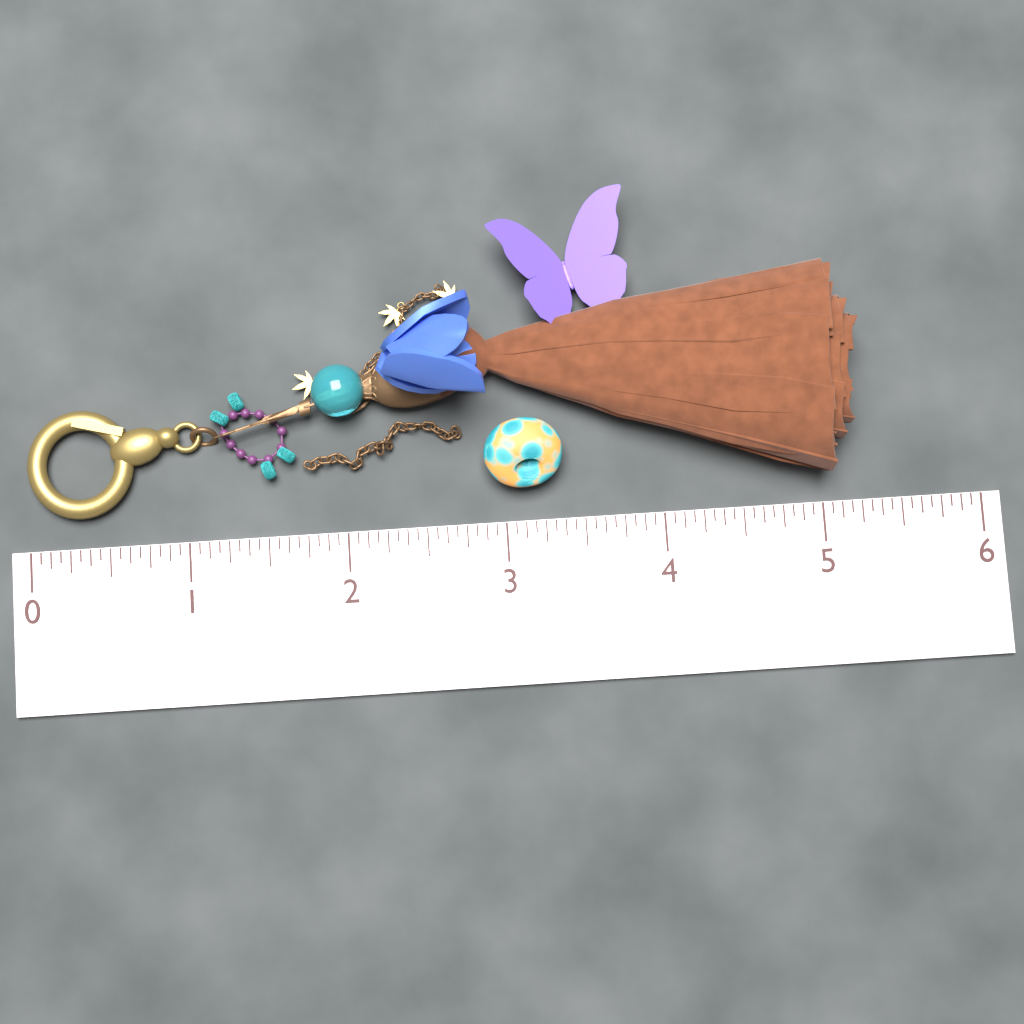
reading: 5.2500 (no unit)
